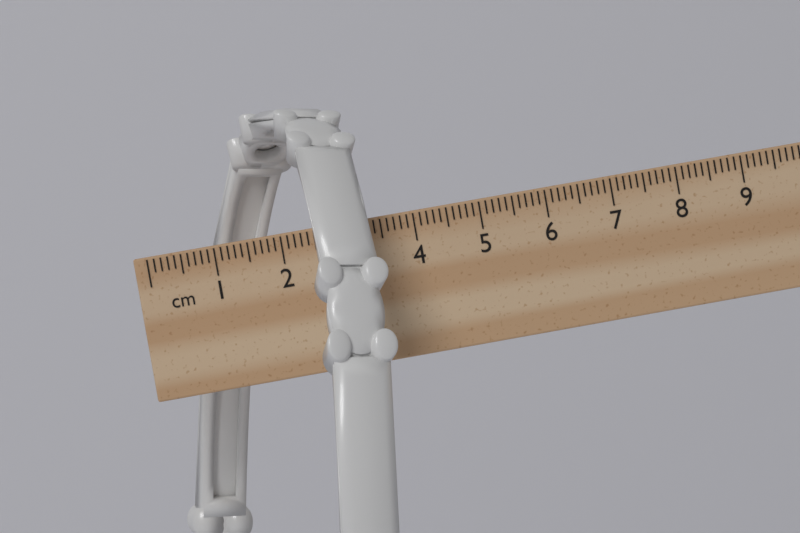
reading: 3.4 cm
